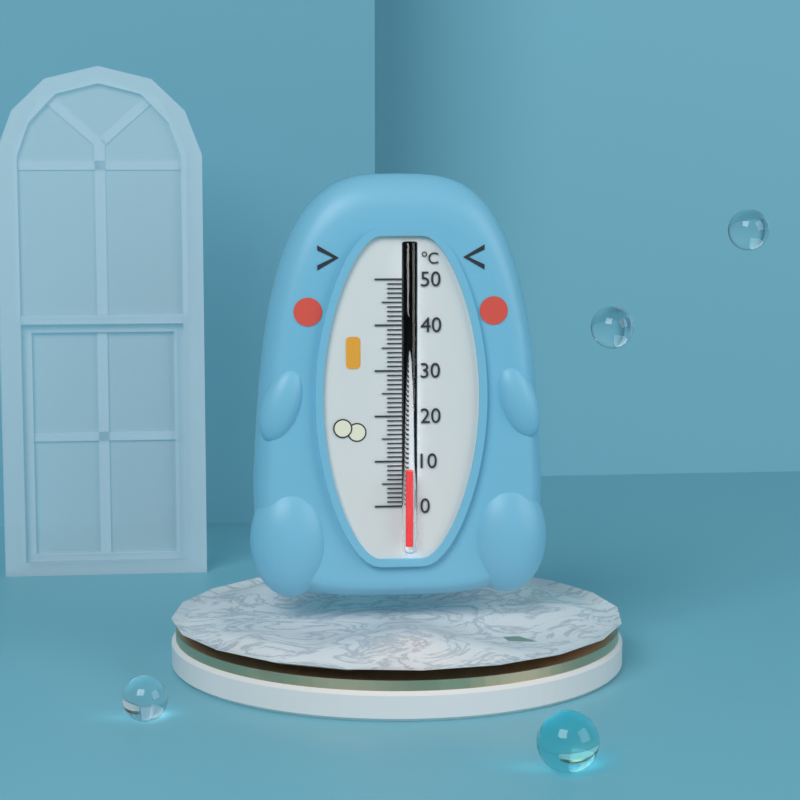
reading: 8 °C
